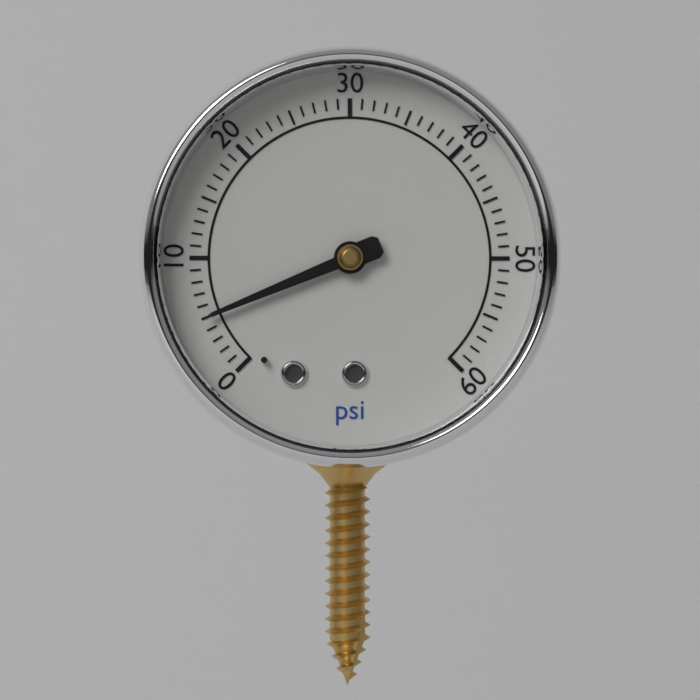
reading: 5 psi
